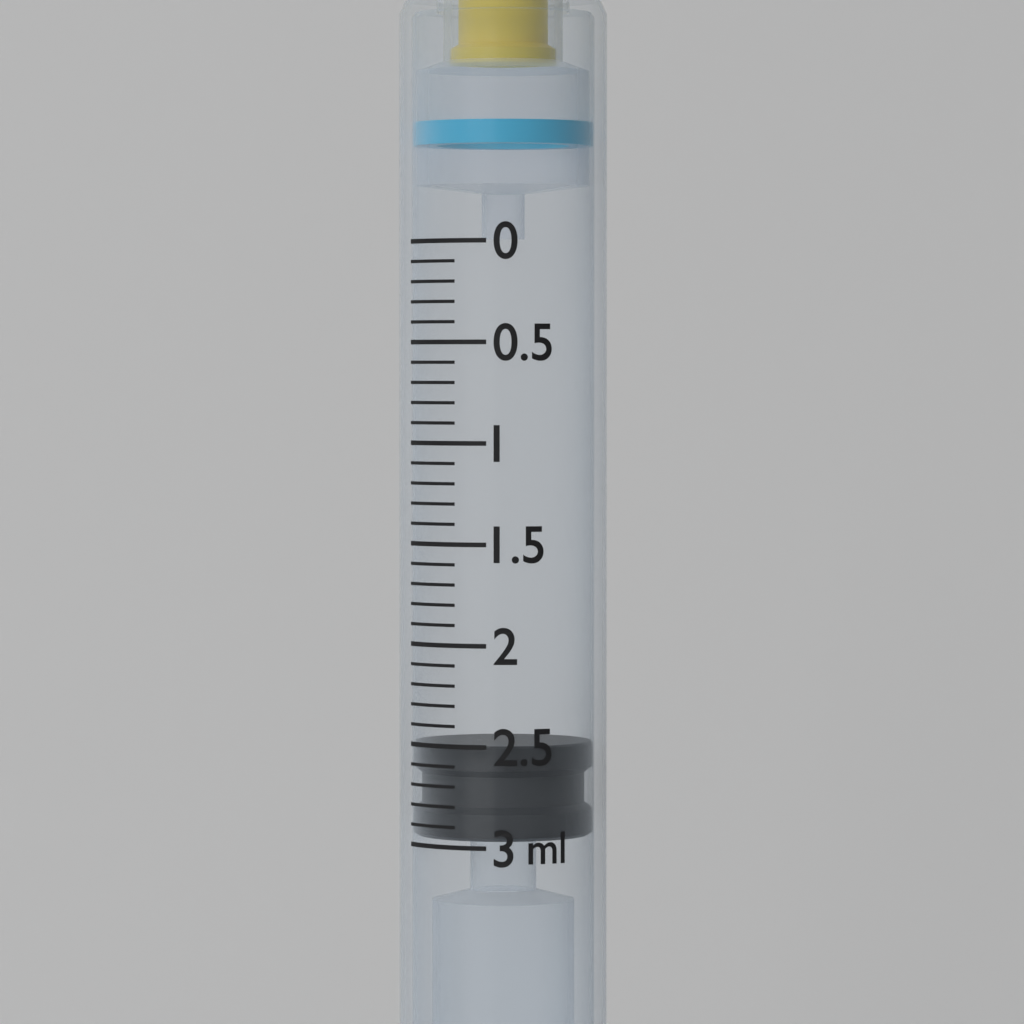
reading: 2.5 ml
